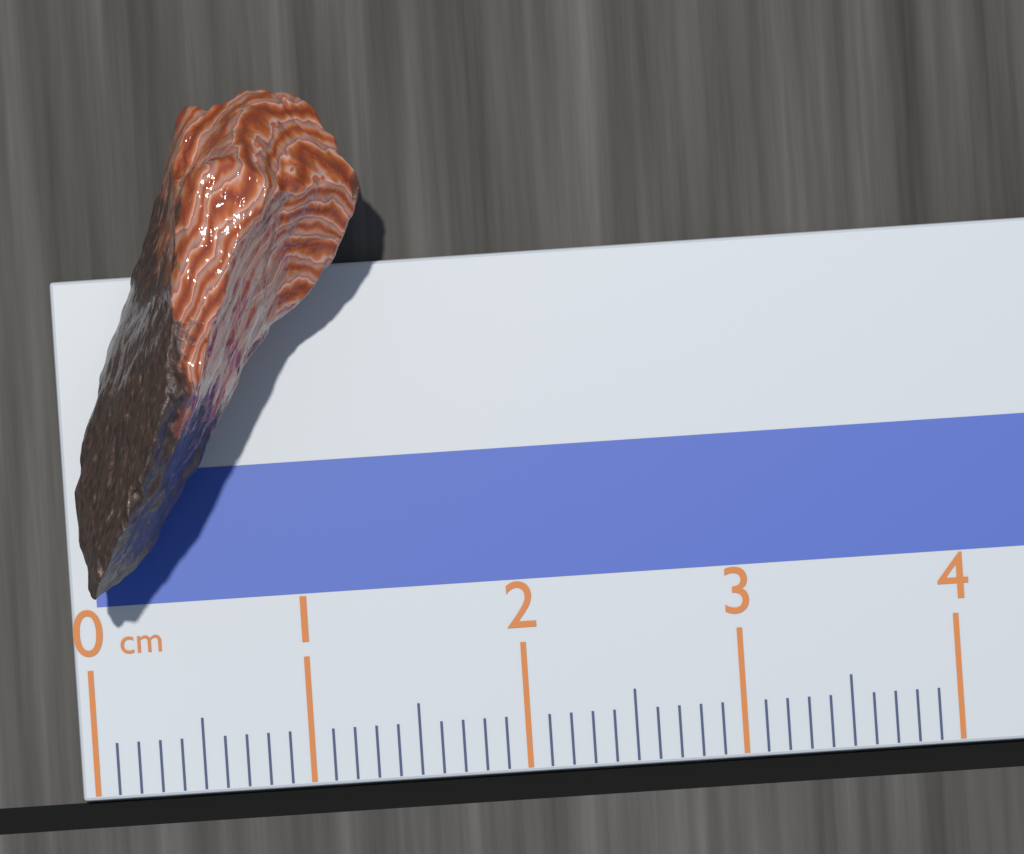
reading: 1.4 cm
